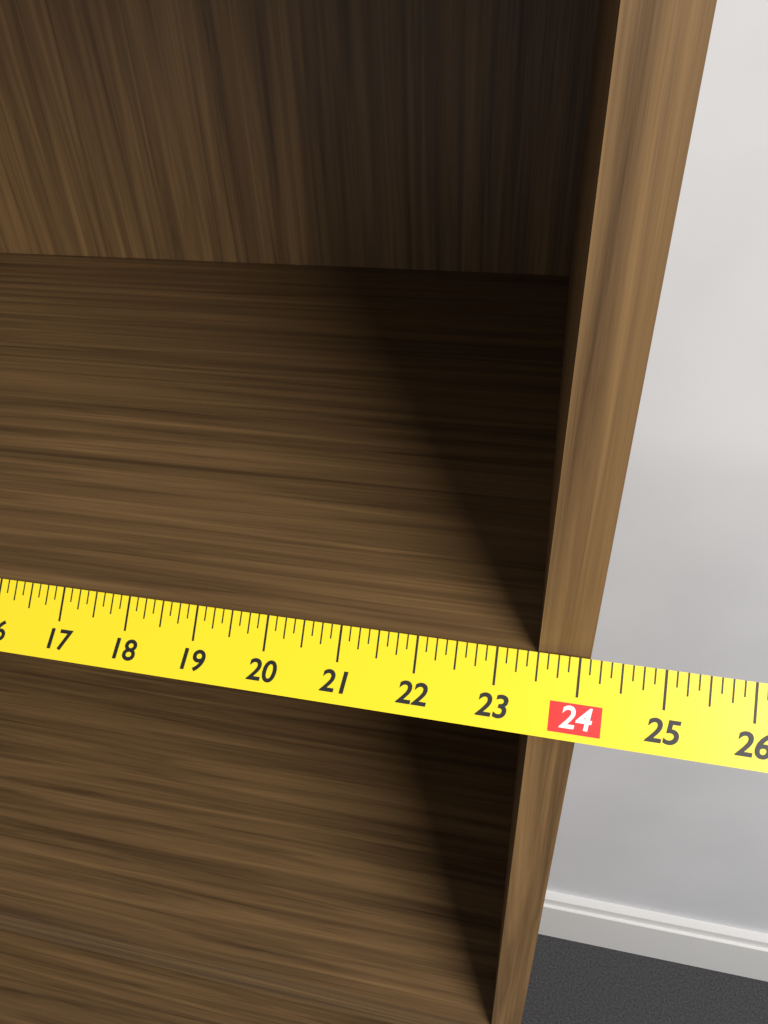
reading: 24.125 in
